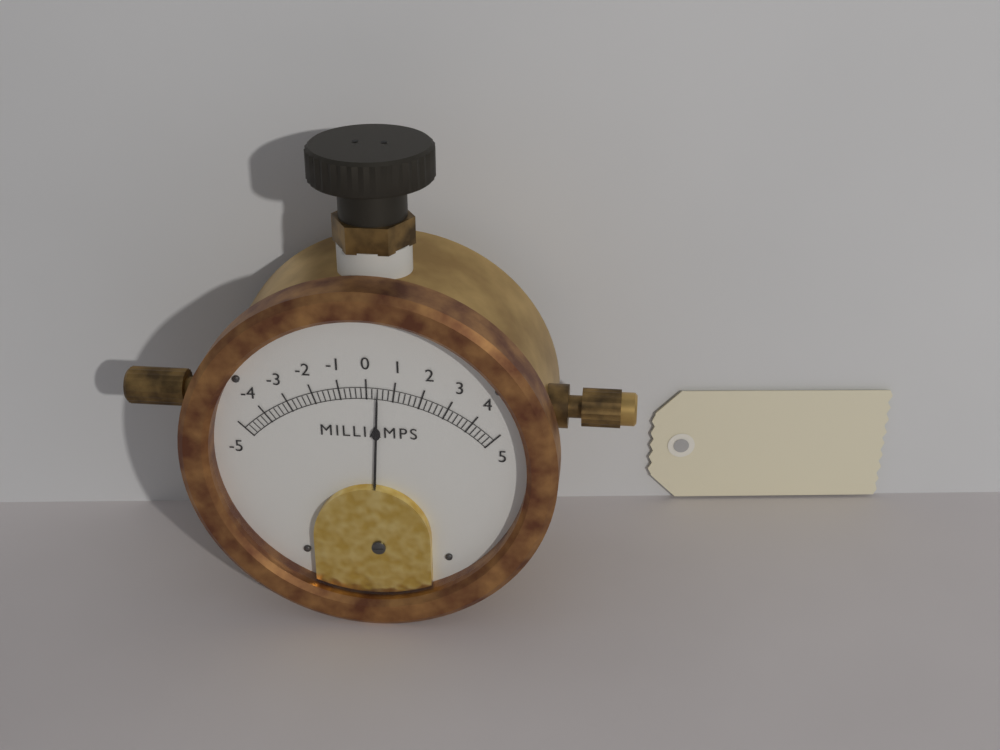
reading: 0.4 mA
